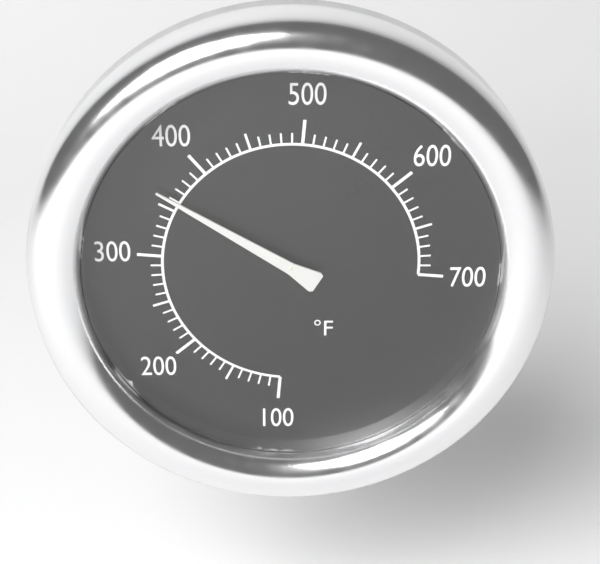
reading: 360 °F
